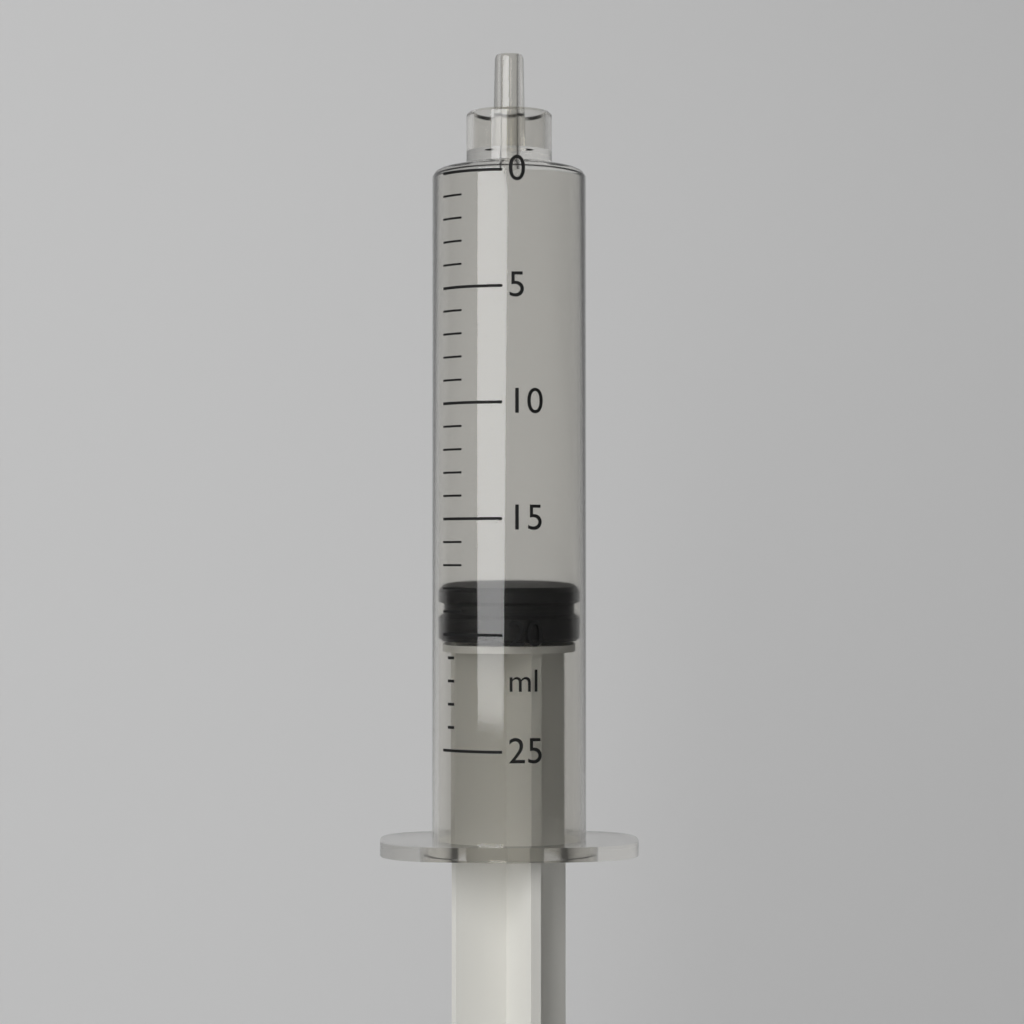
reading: 18 ml
